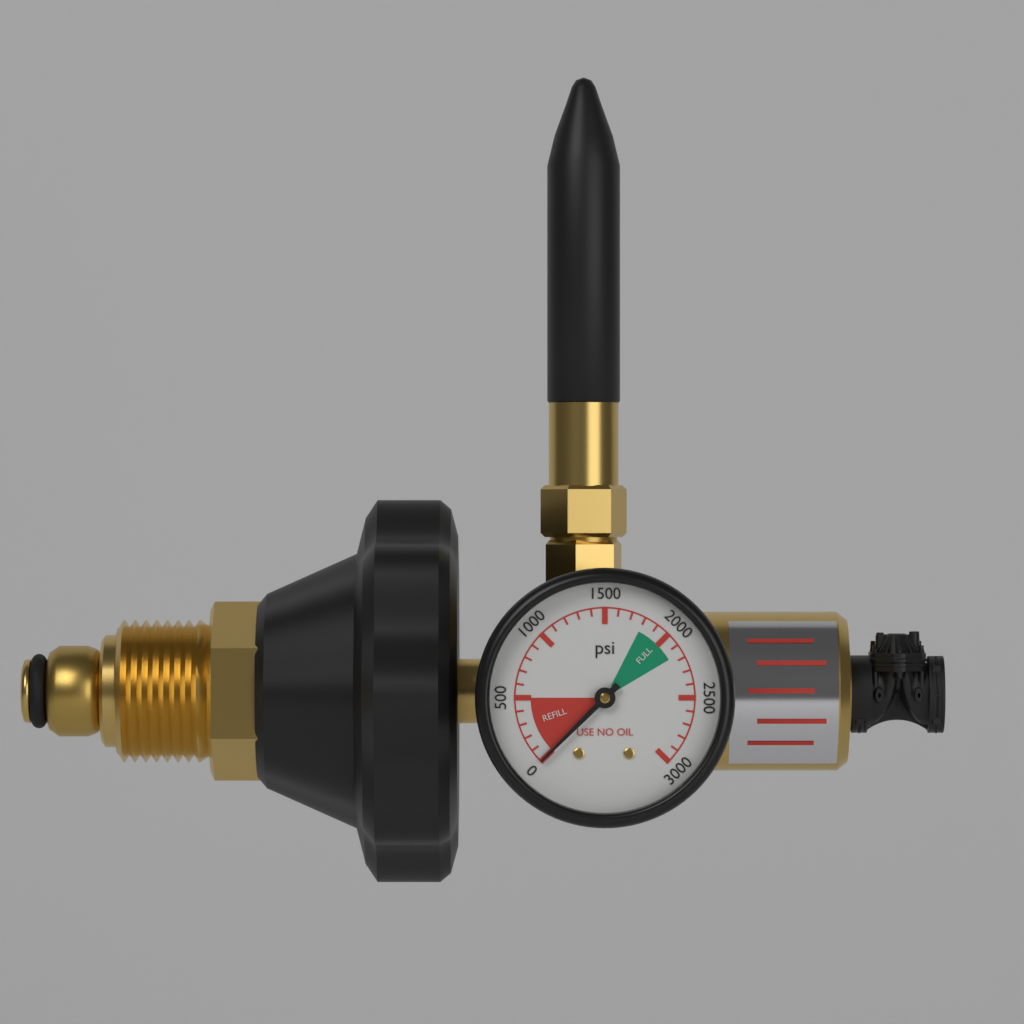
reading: 0 psi
